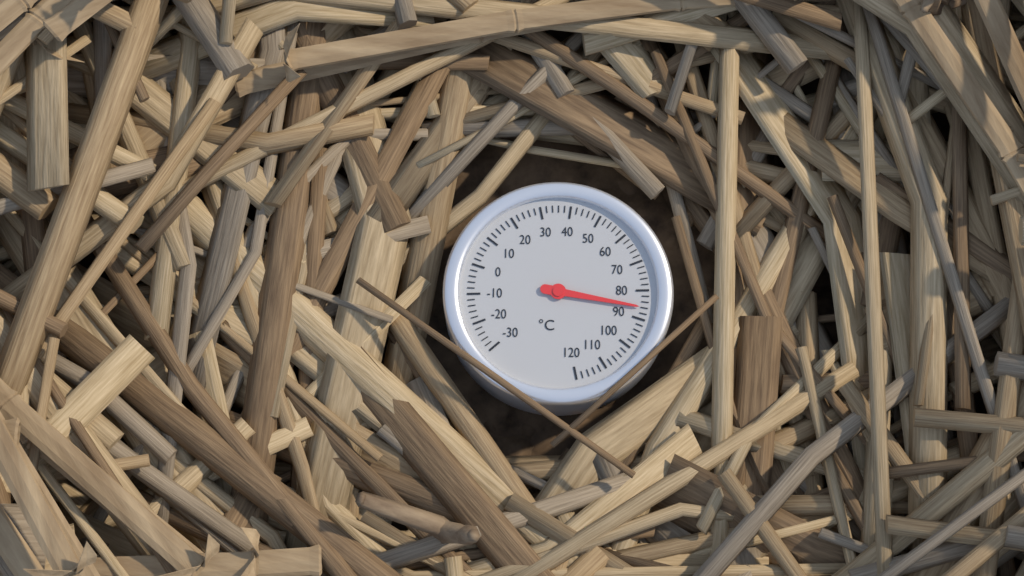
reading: 86 °C
